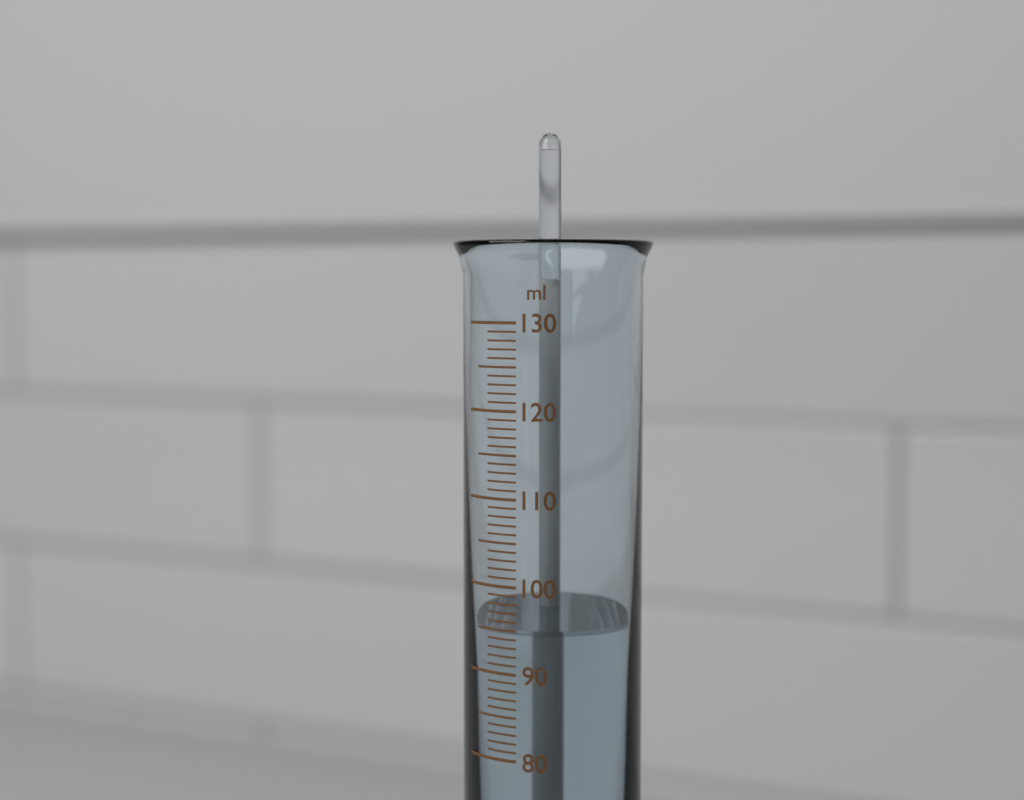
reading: 95 ml
